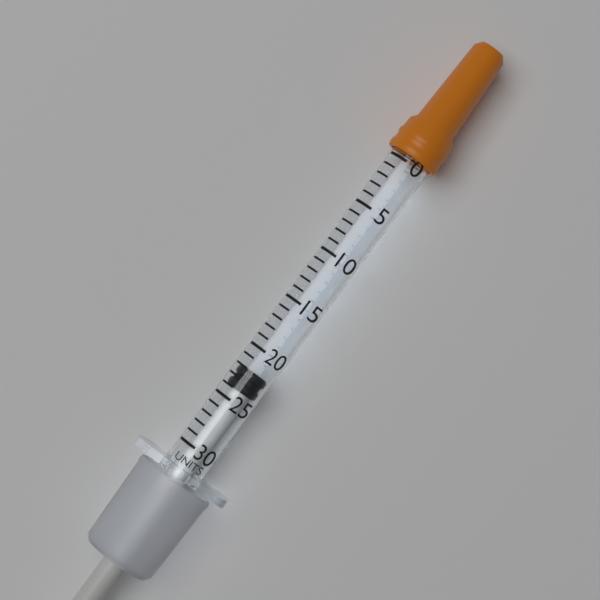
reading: 22 units
